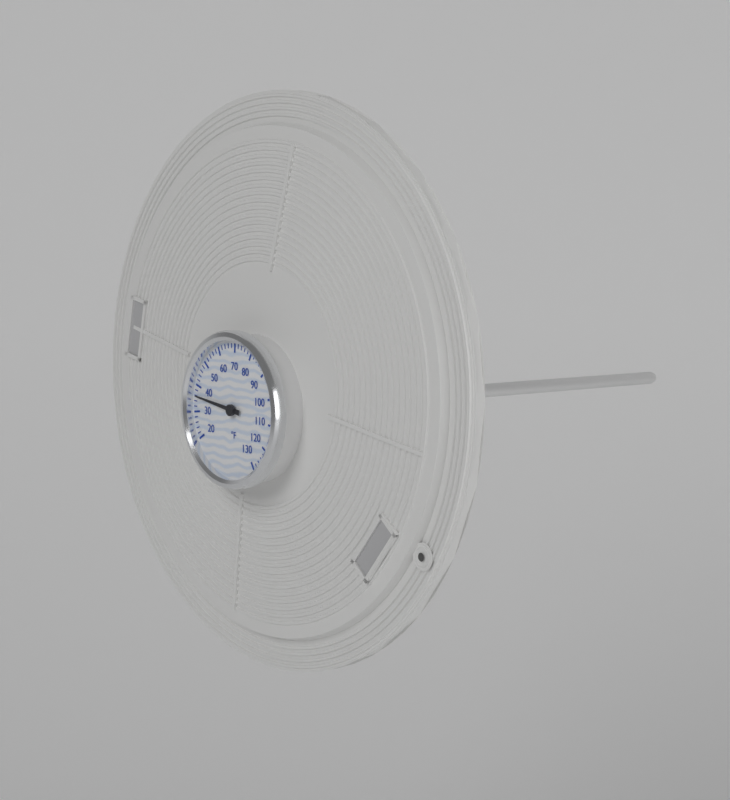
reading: 36 °F
